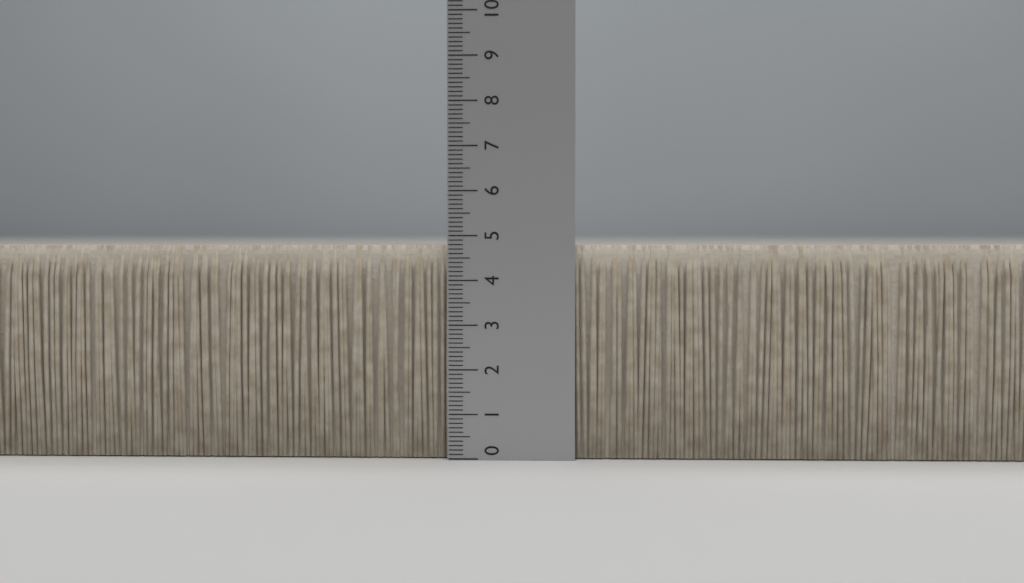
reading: 4.8 (no unit)
